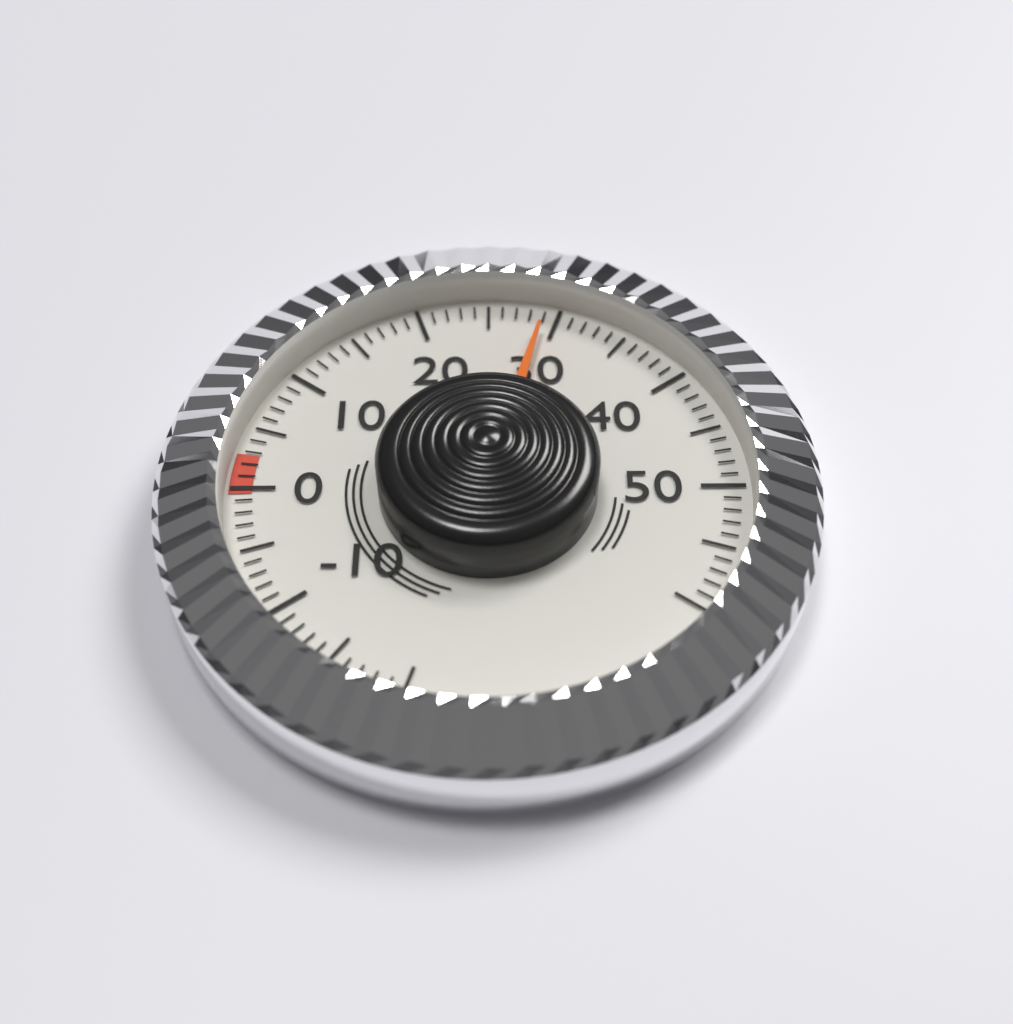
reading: 29 (no unit)
